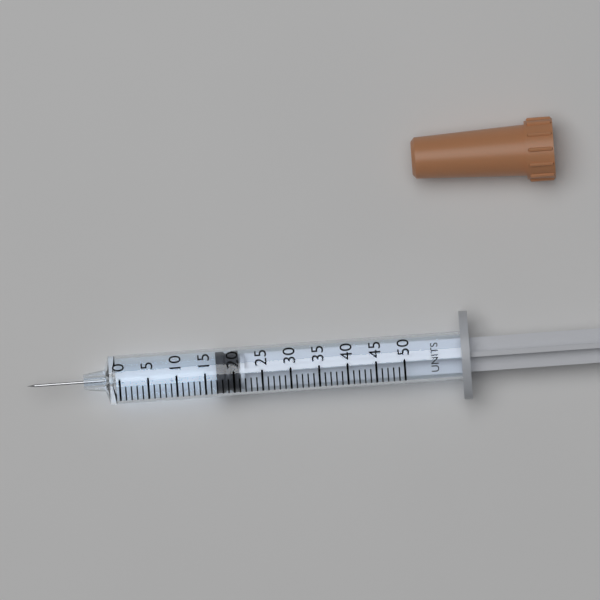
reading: 17 units
